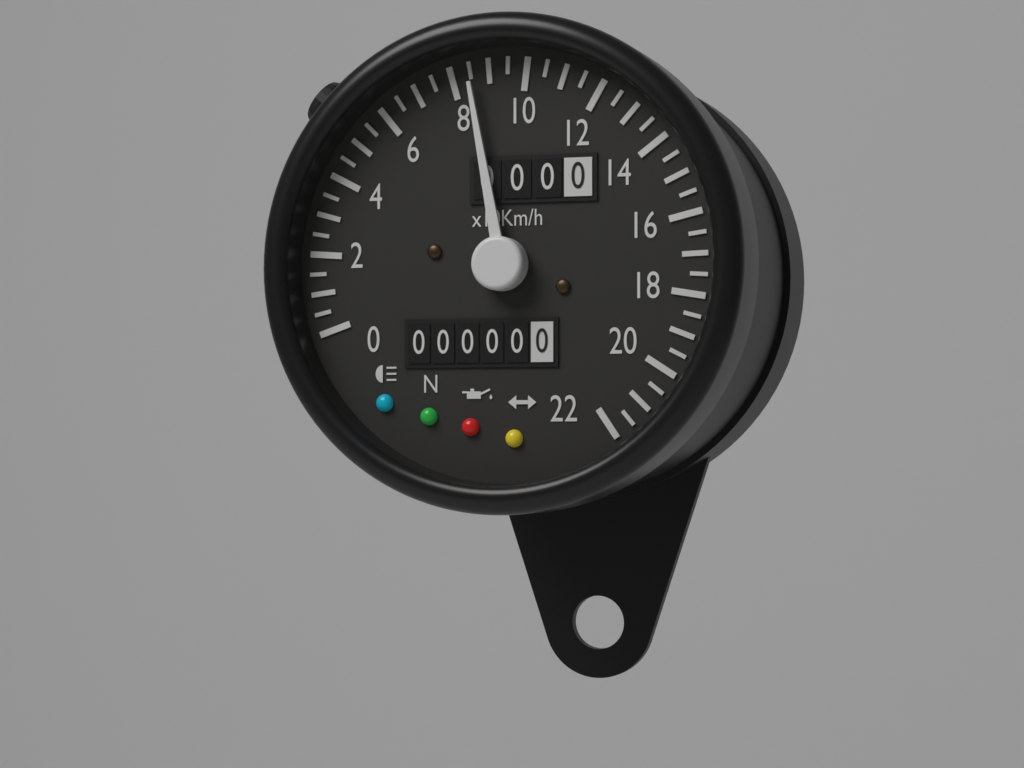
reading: 85 km/h
